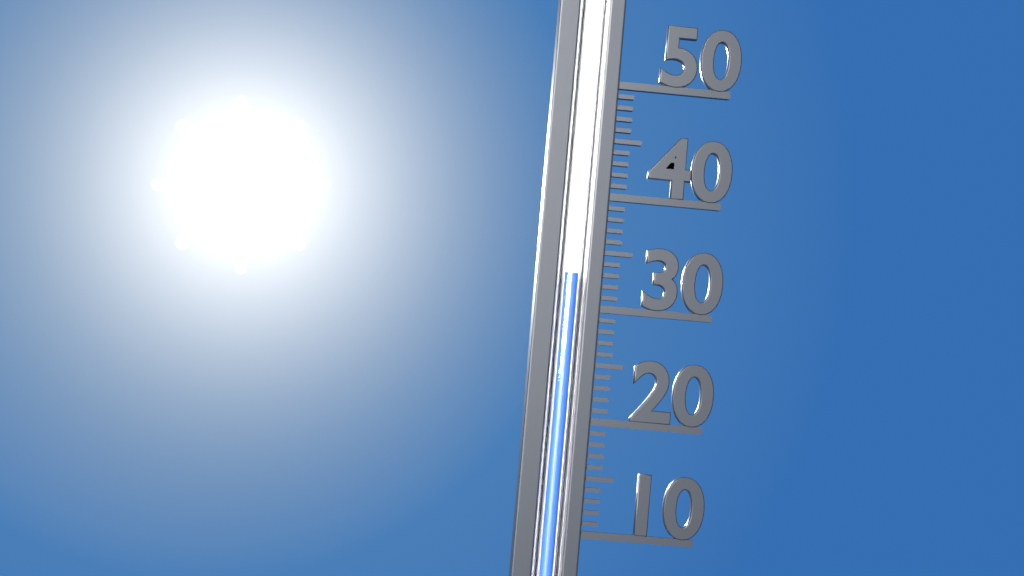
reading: 33 (no unit)
